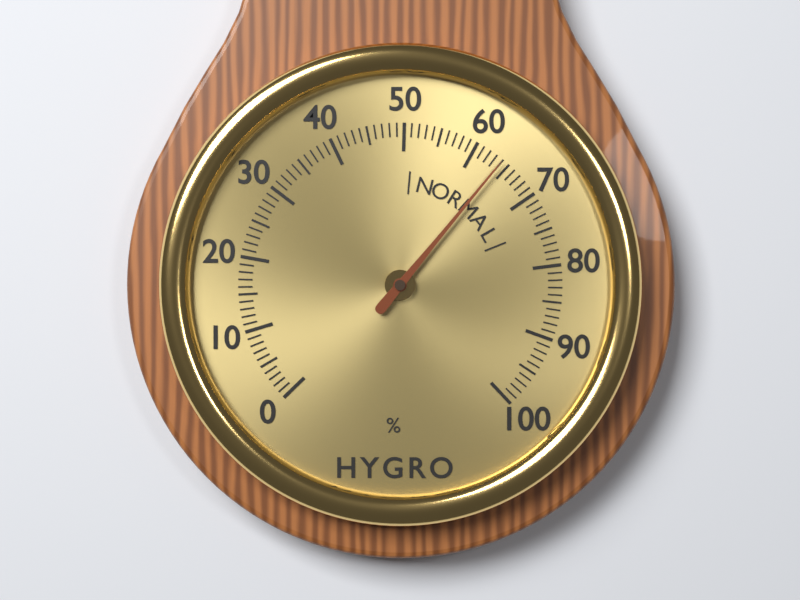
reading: 64 %
